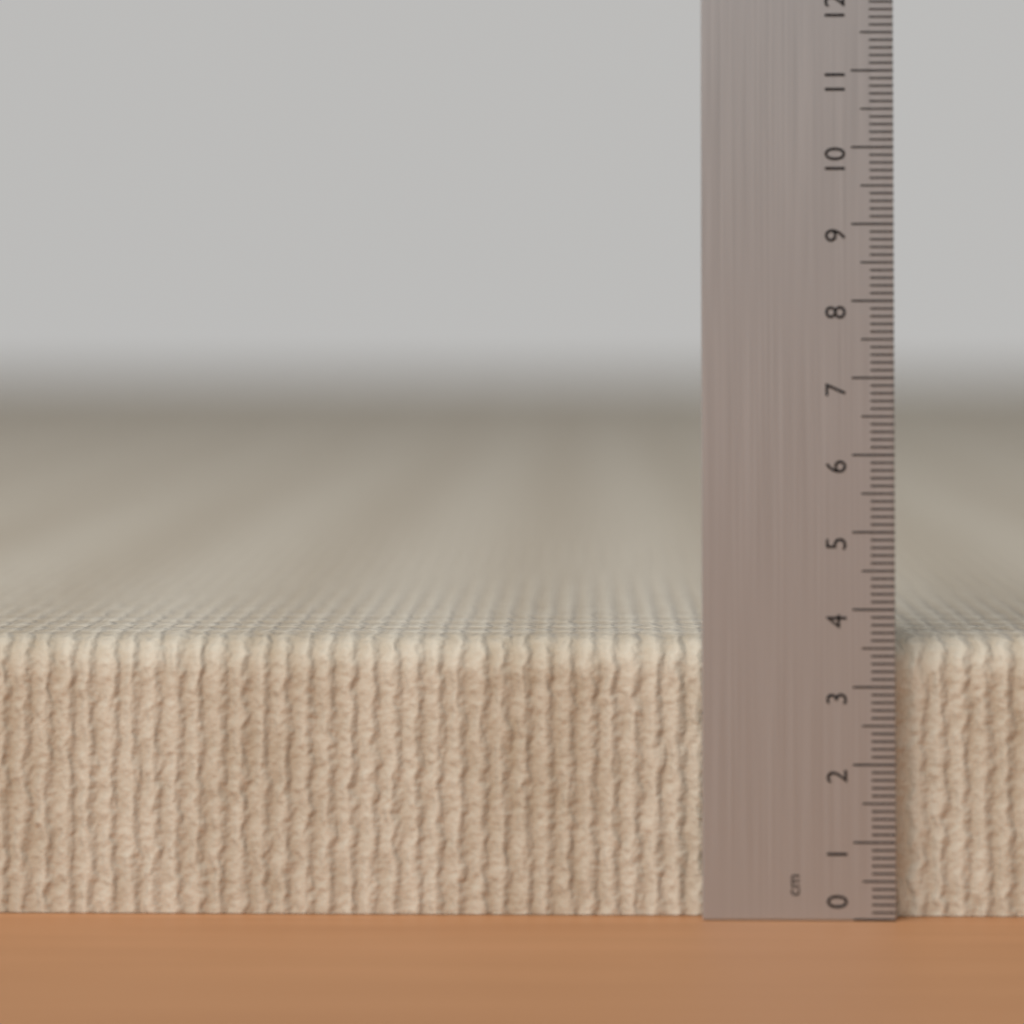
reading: 3.6 cm
